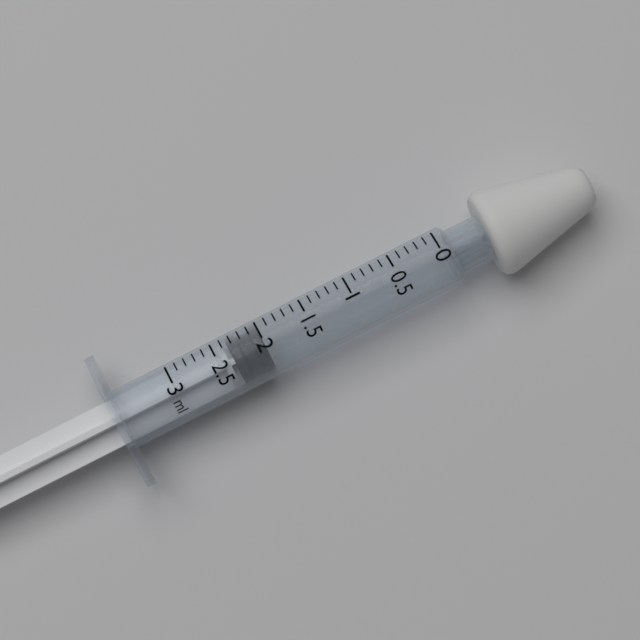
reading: 2.0 ml
